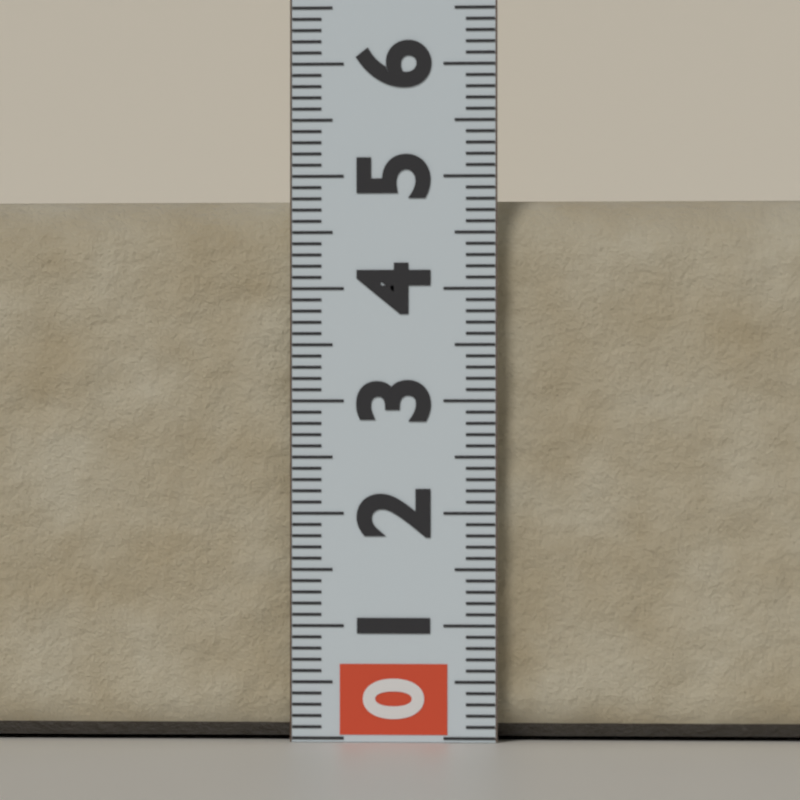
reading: 4.8 (no unit)
